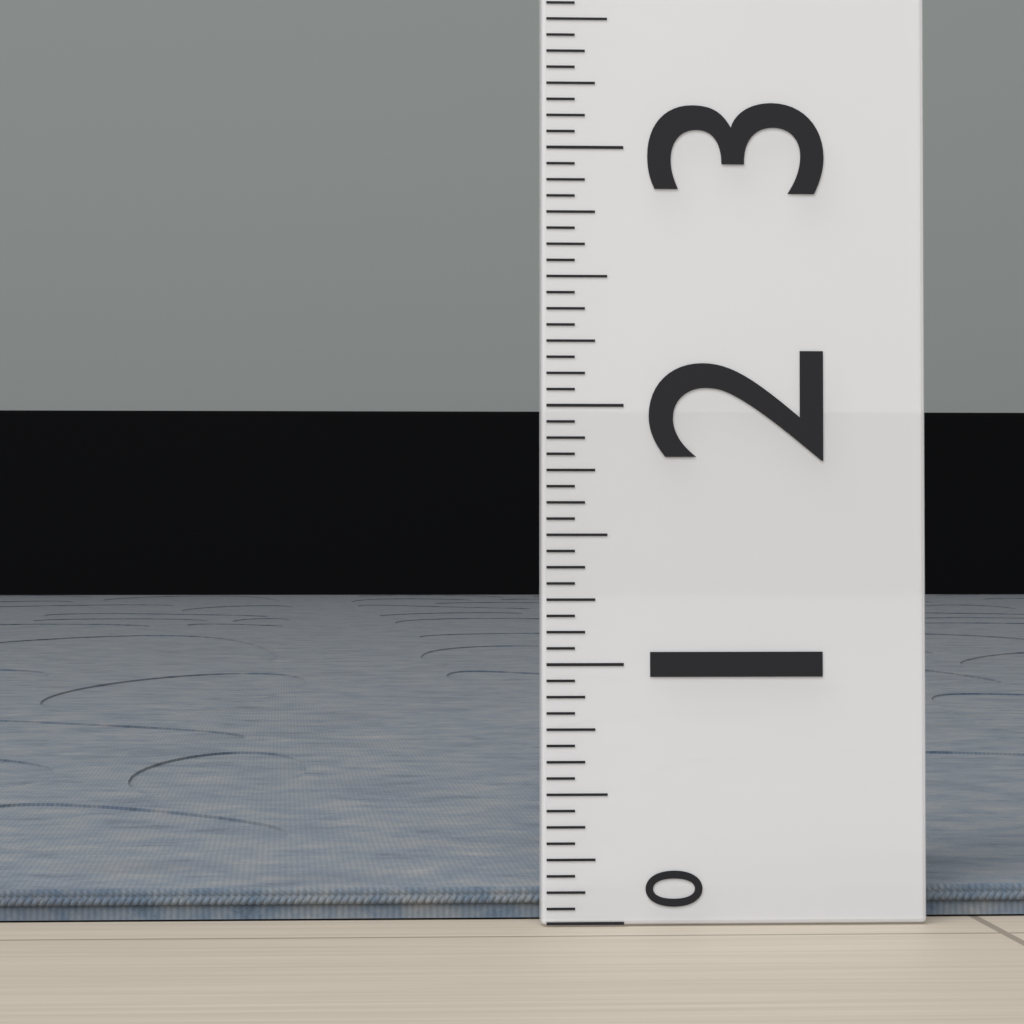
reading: 0.1250 (no unit)
